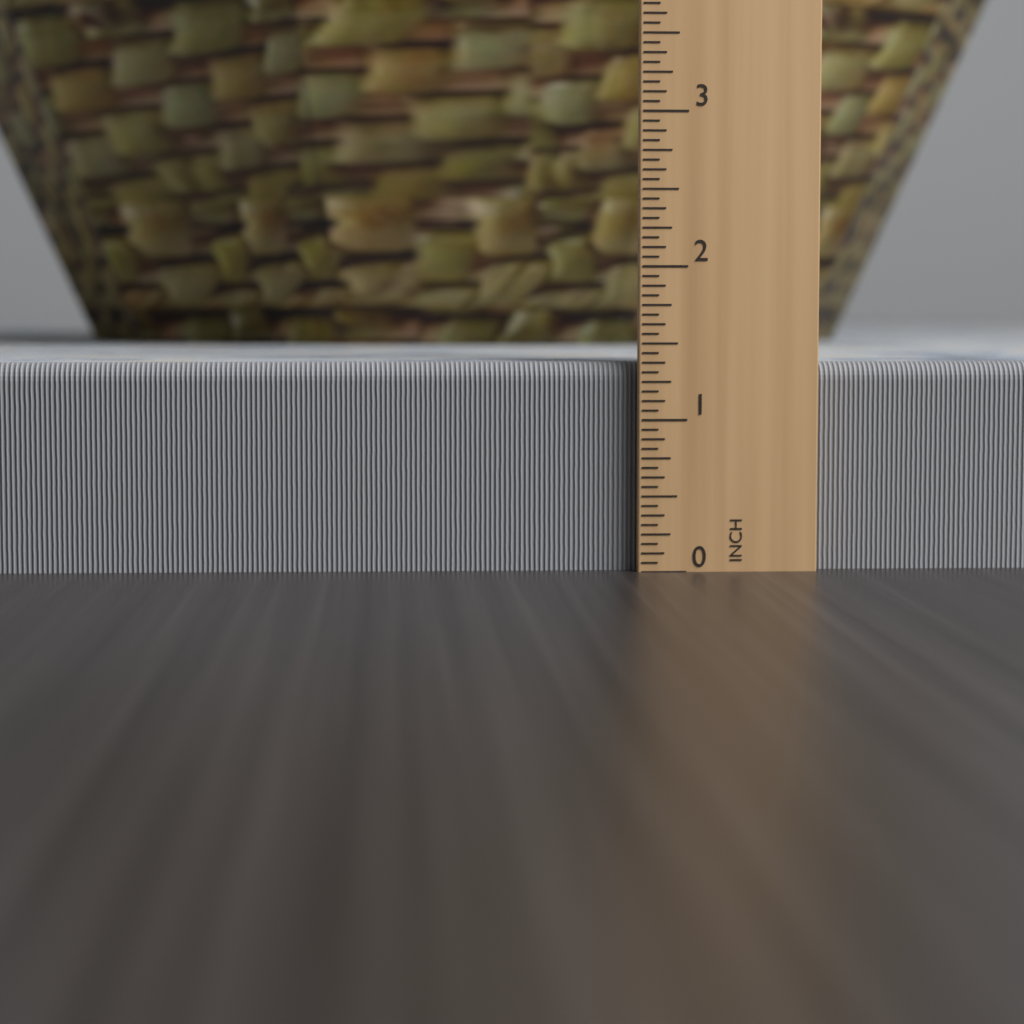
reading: 1.3750 in
